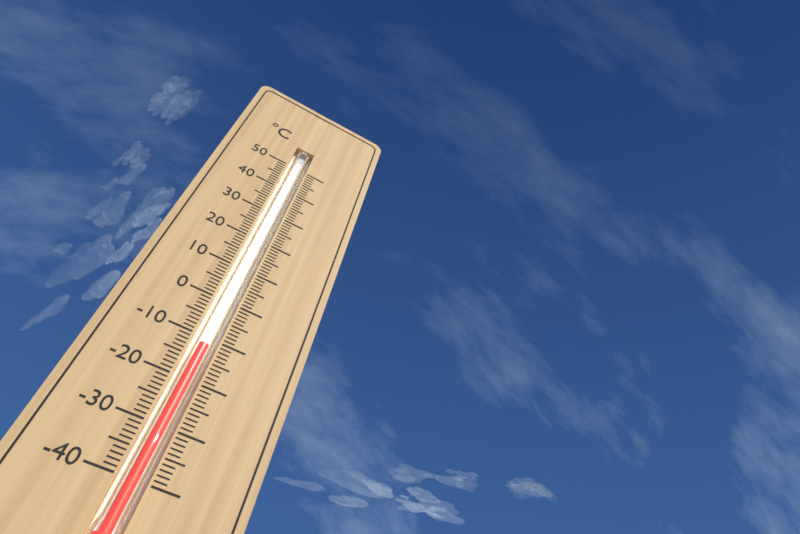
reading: -12 °C
